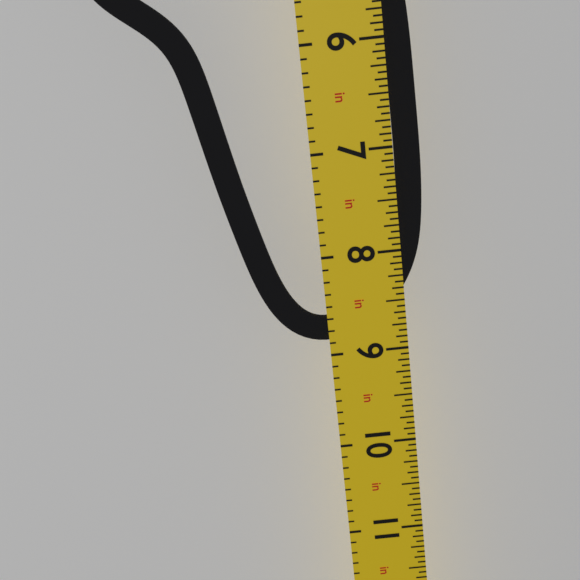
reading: 8.8750 in
